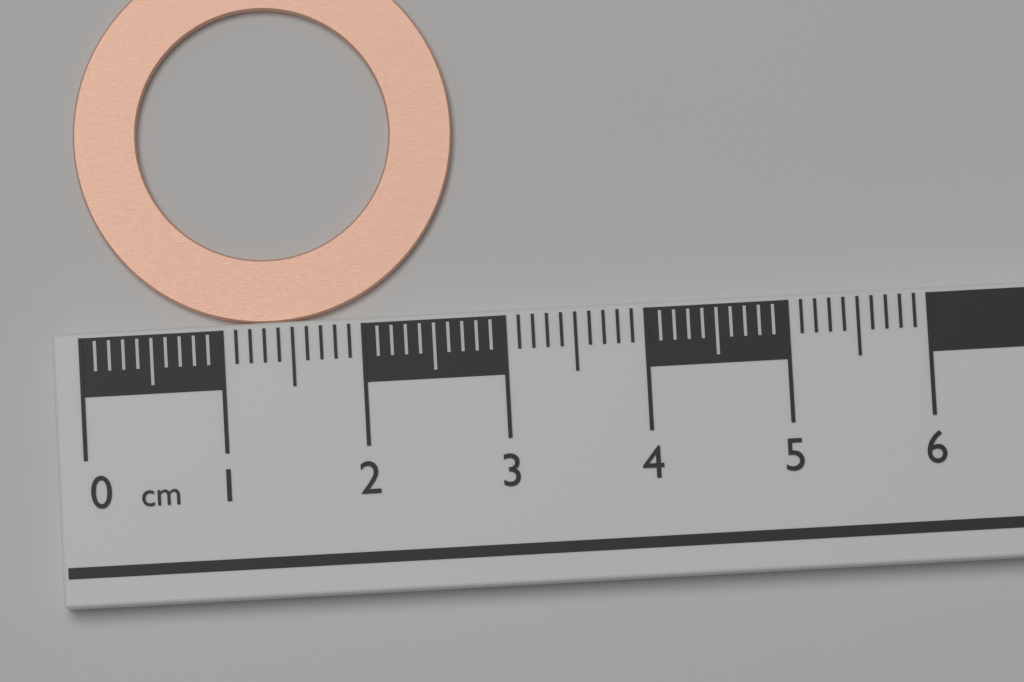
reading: 2.7 cm
